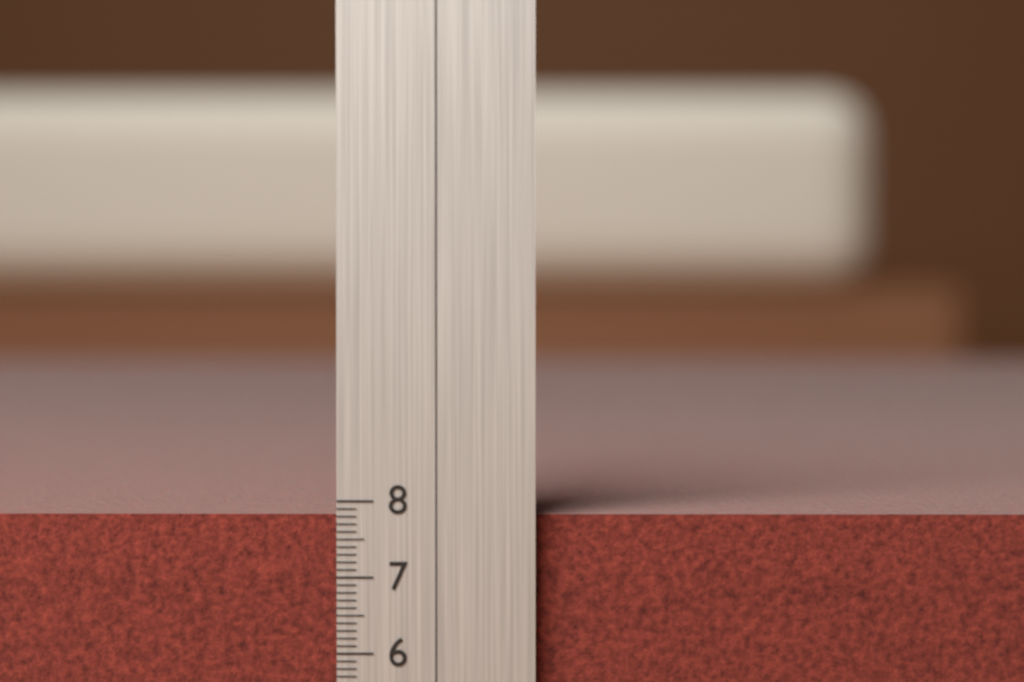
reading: 7.8 cm
